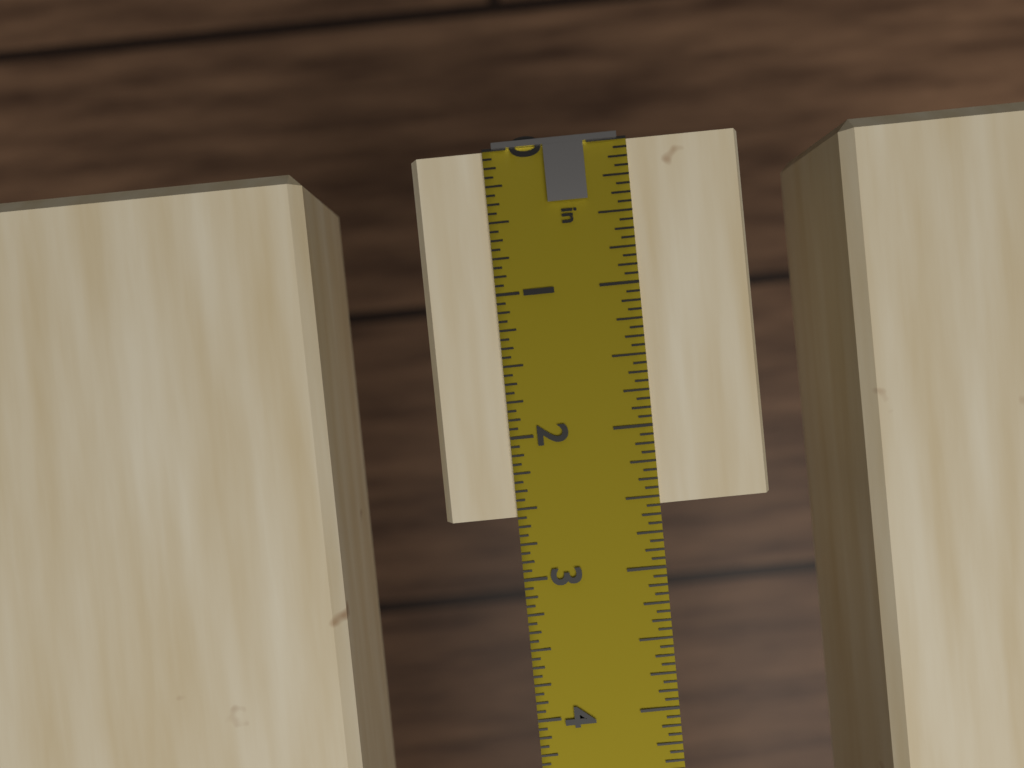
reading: 2.5625 in
